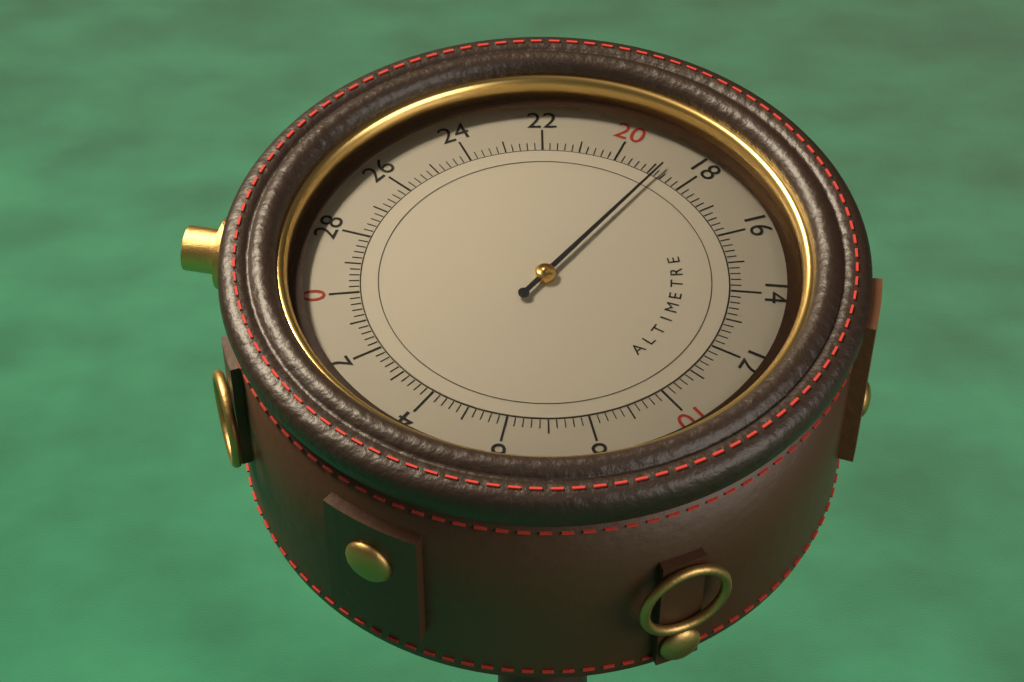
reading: 18.8 (no unit)
